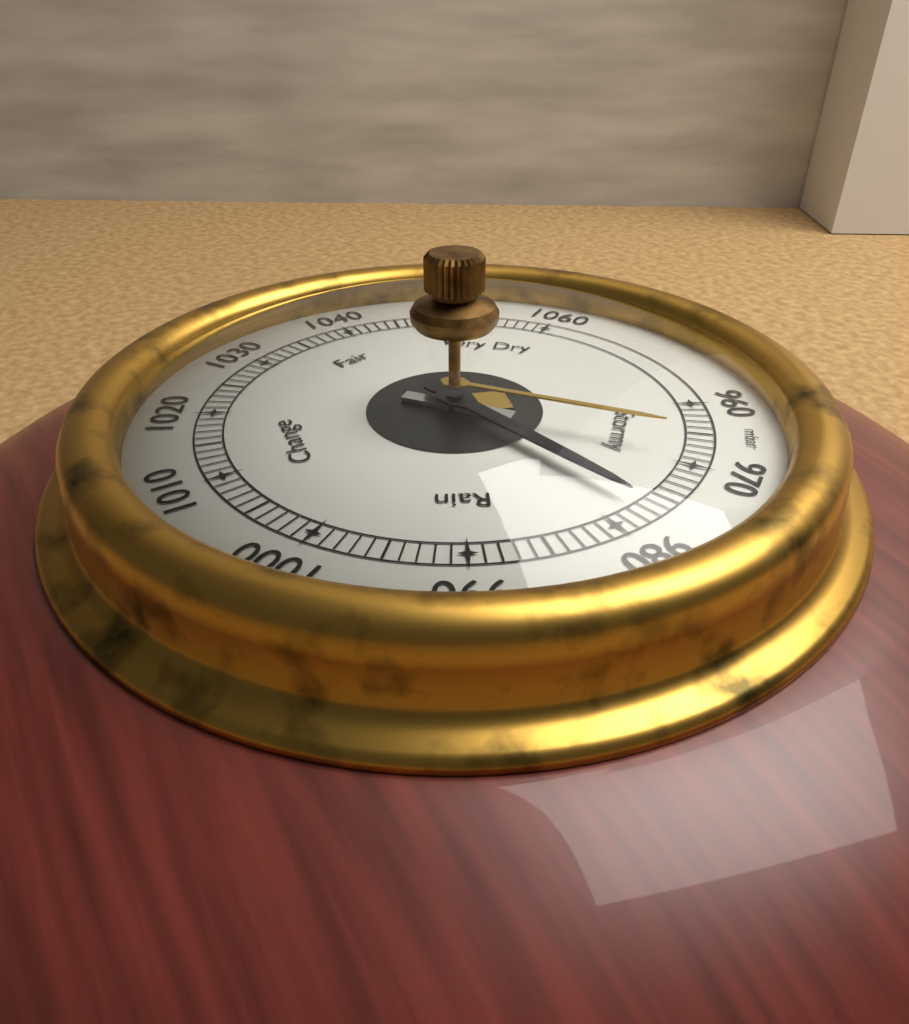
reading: 977 mbar
